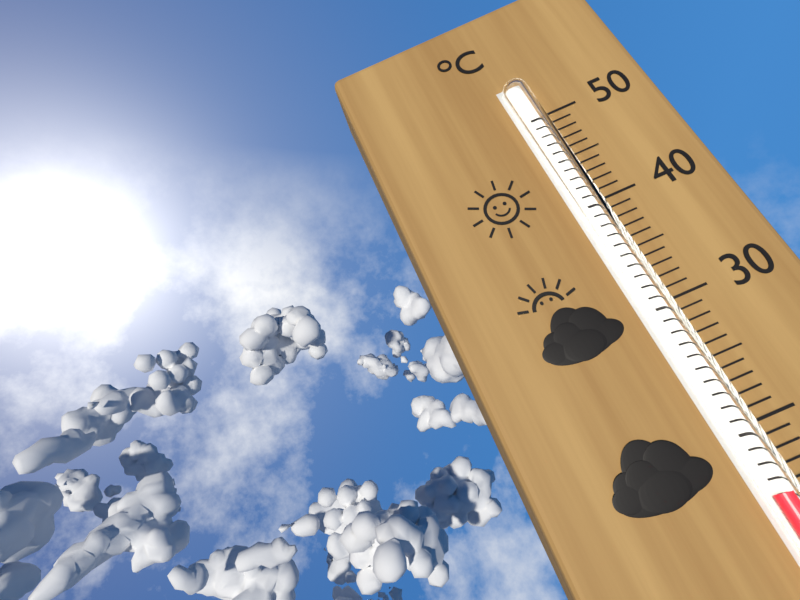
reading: 16 °C
